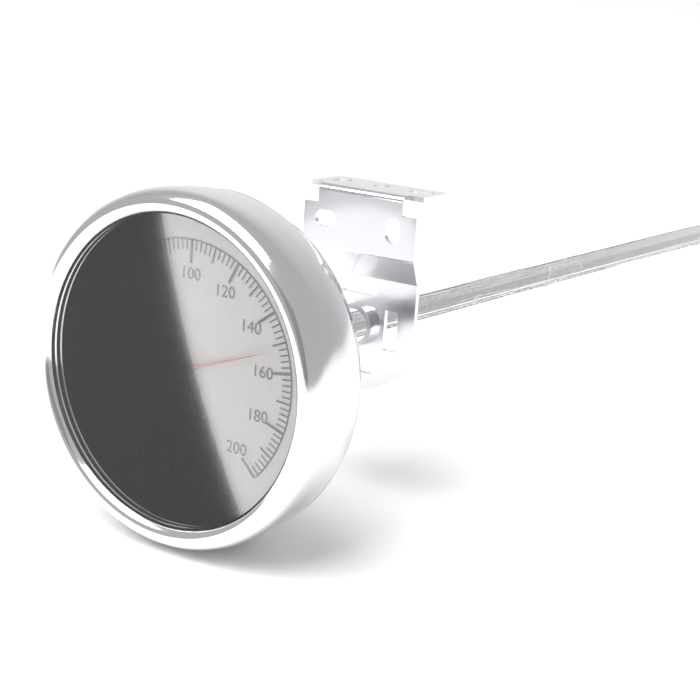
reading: 152 °C
